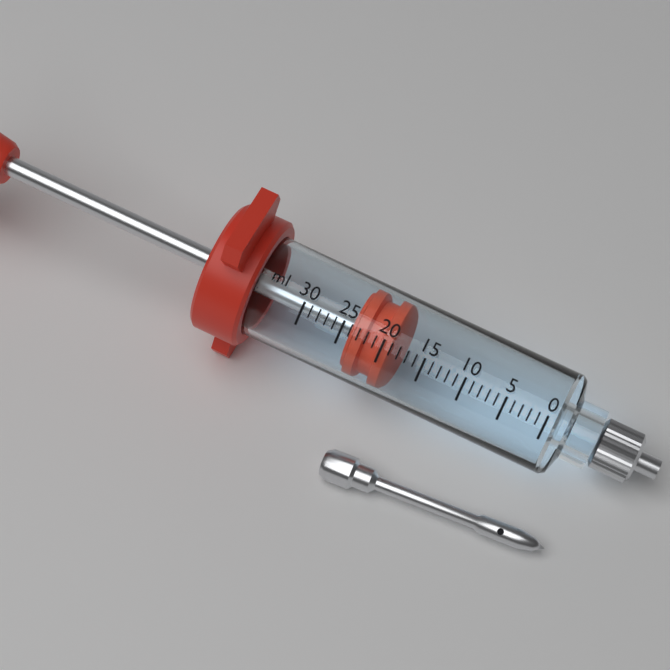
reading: 19 ml
